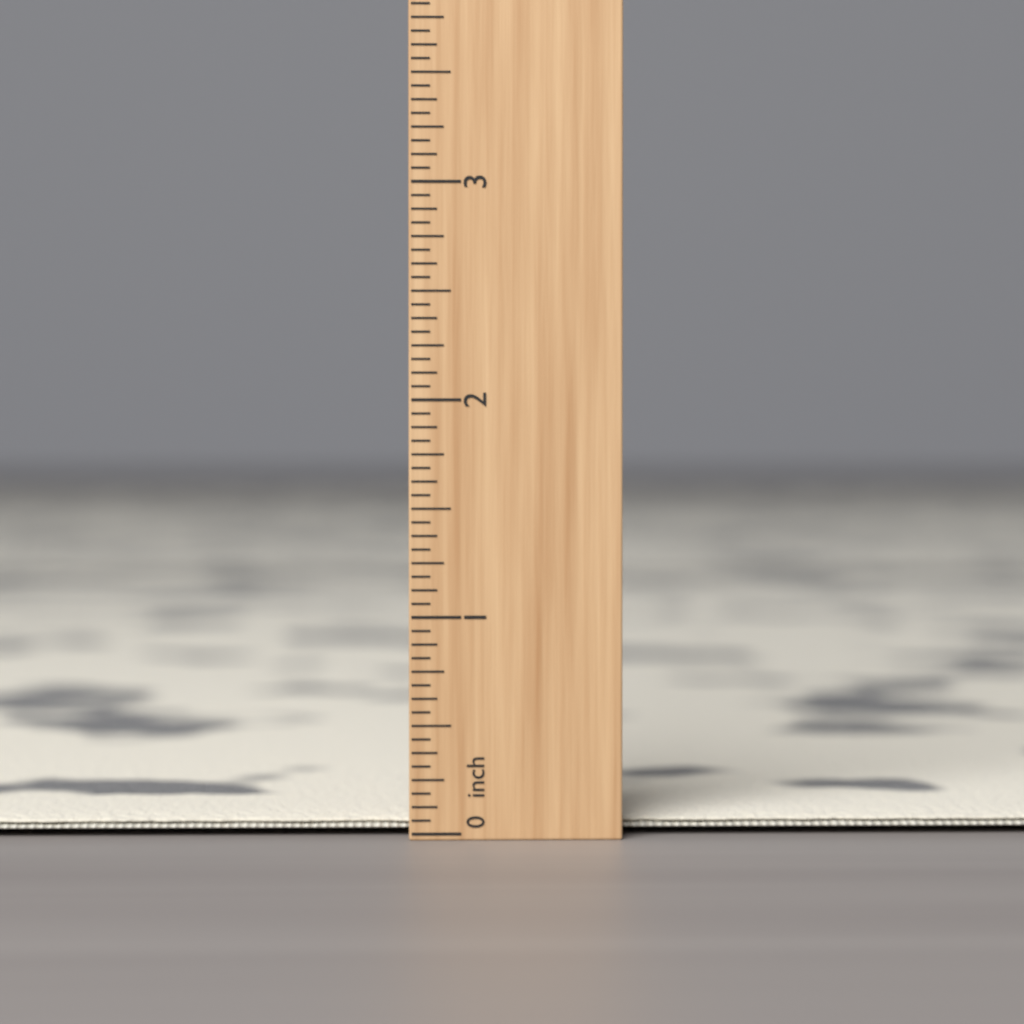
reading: 0.0625 inch
